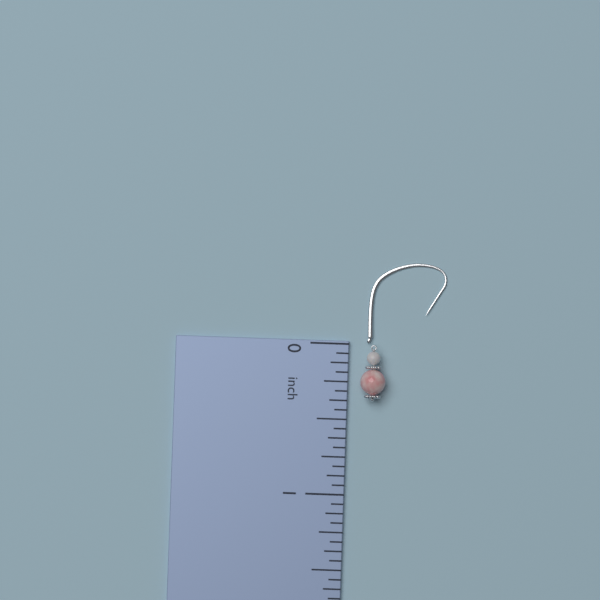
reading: 0.3750 inch
